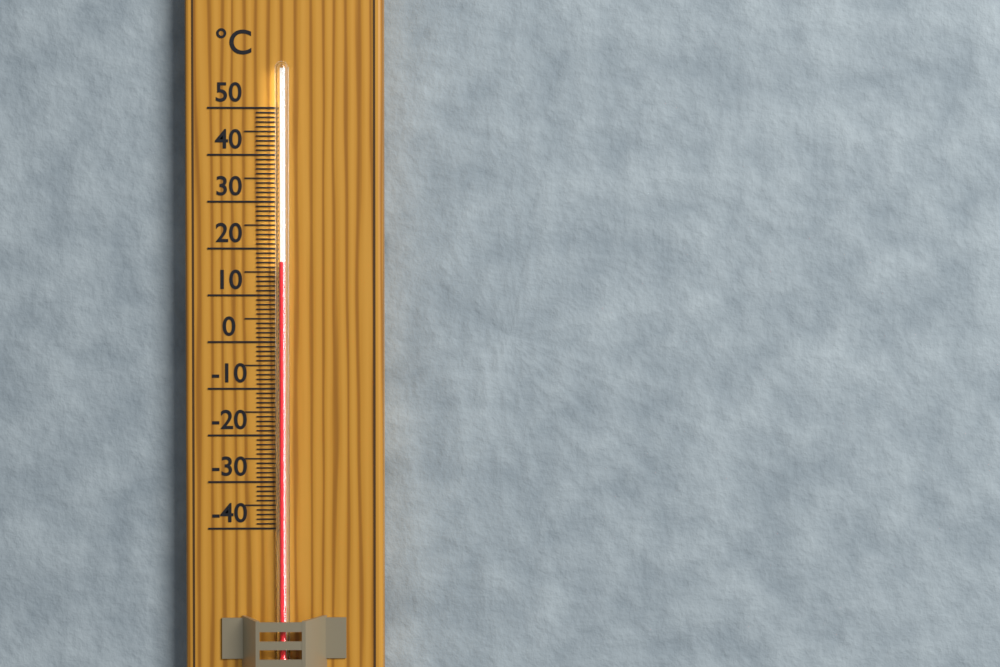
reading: 17 °C
